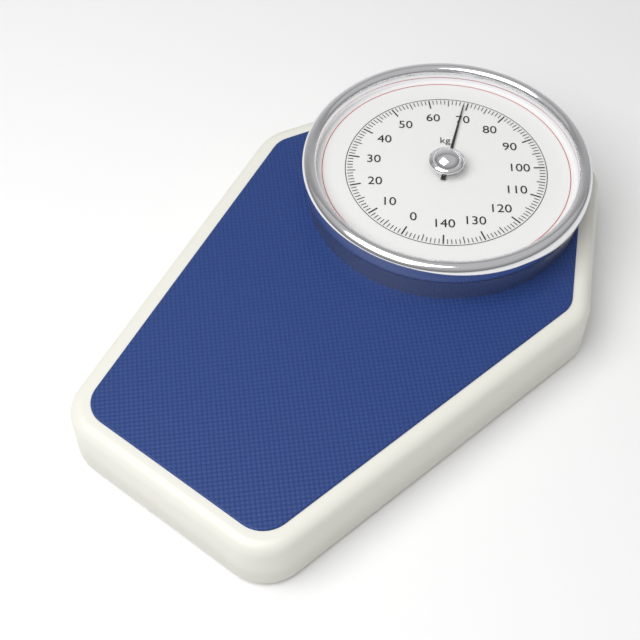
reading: 69 kg
